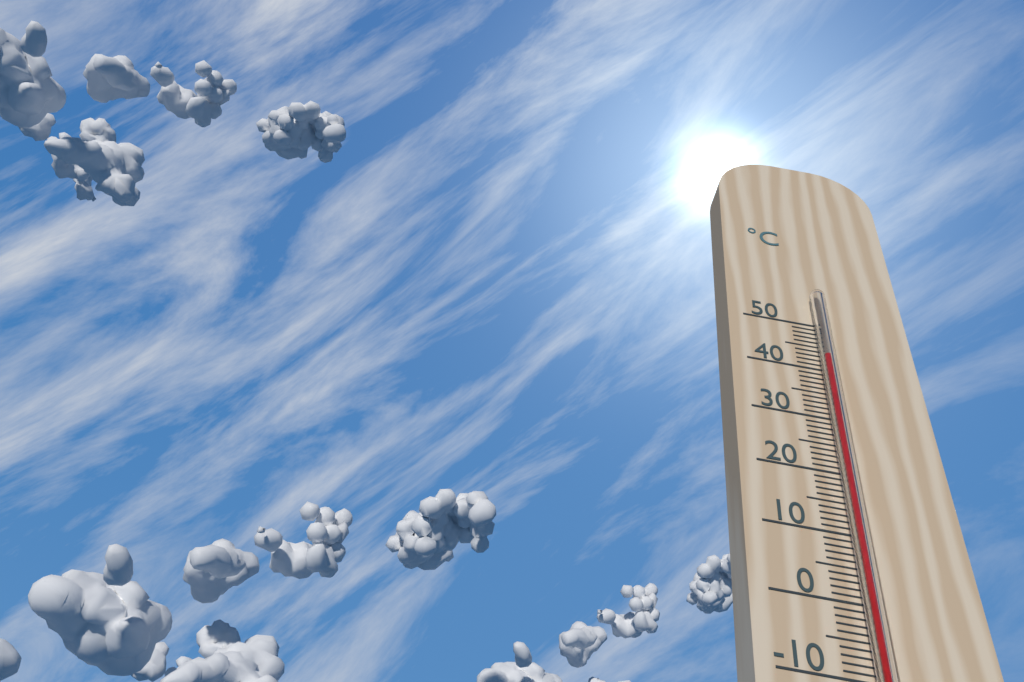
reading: 42 °C
